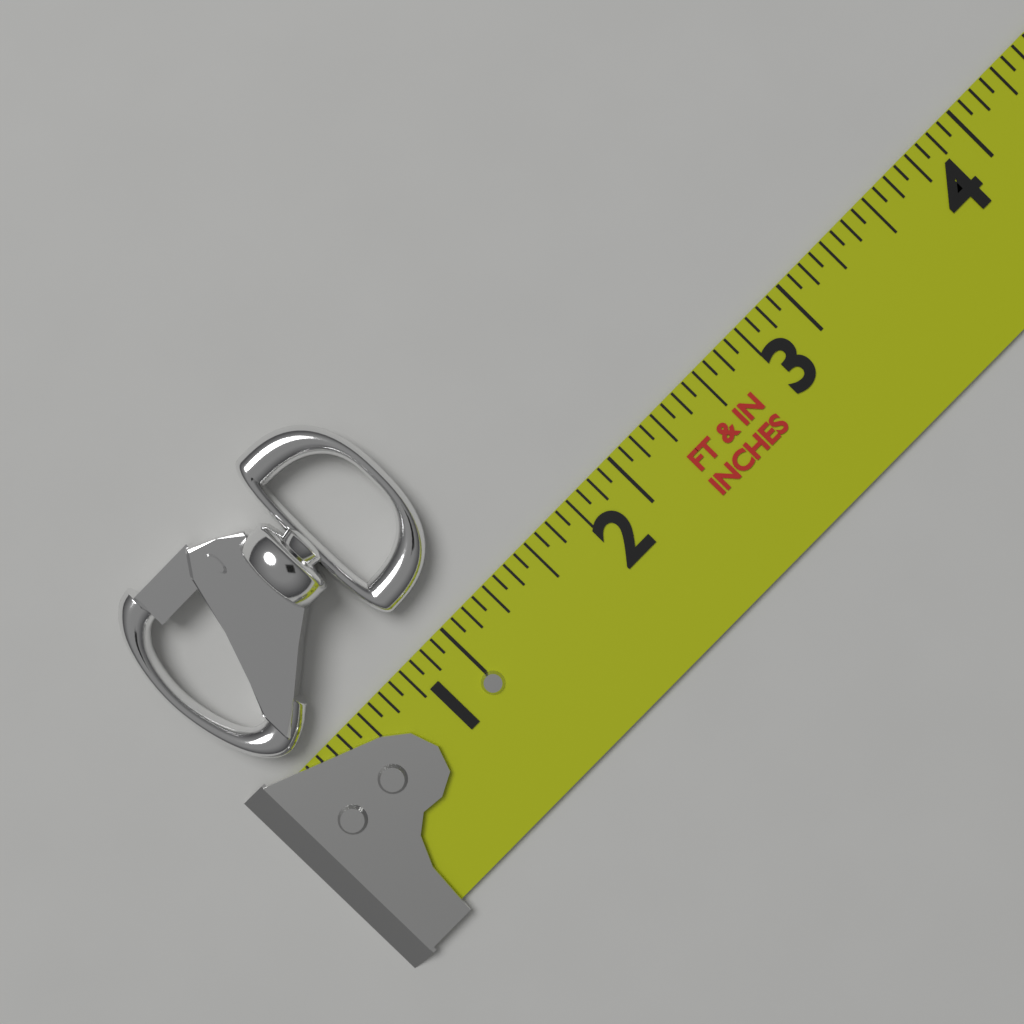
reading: 1.3125 in
